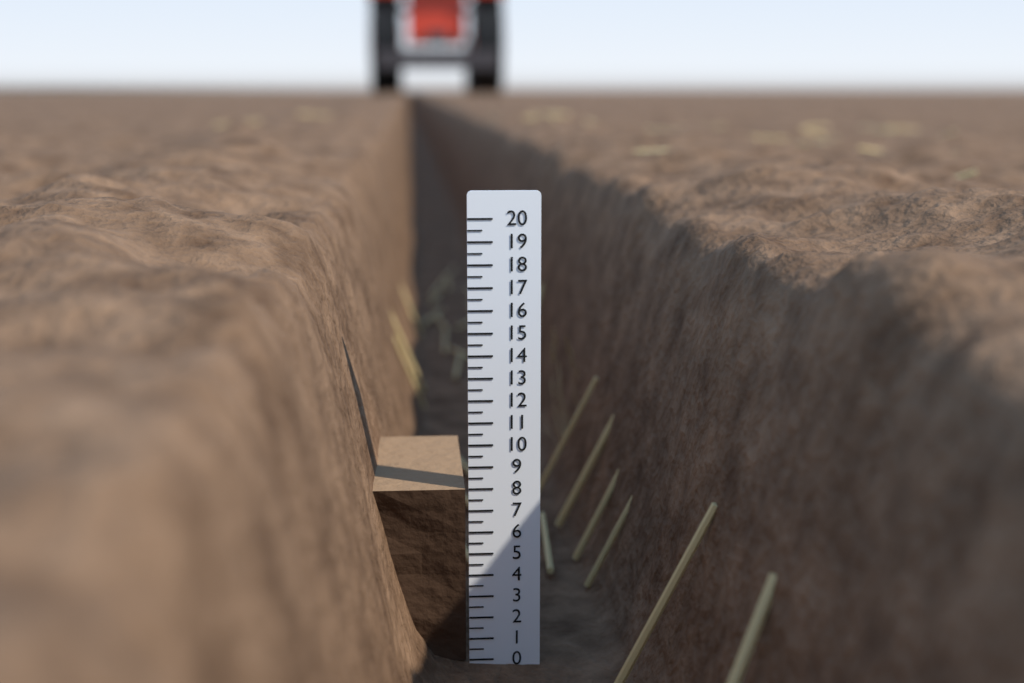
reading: 8.0 (no unit)
